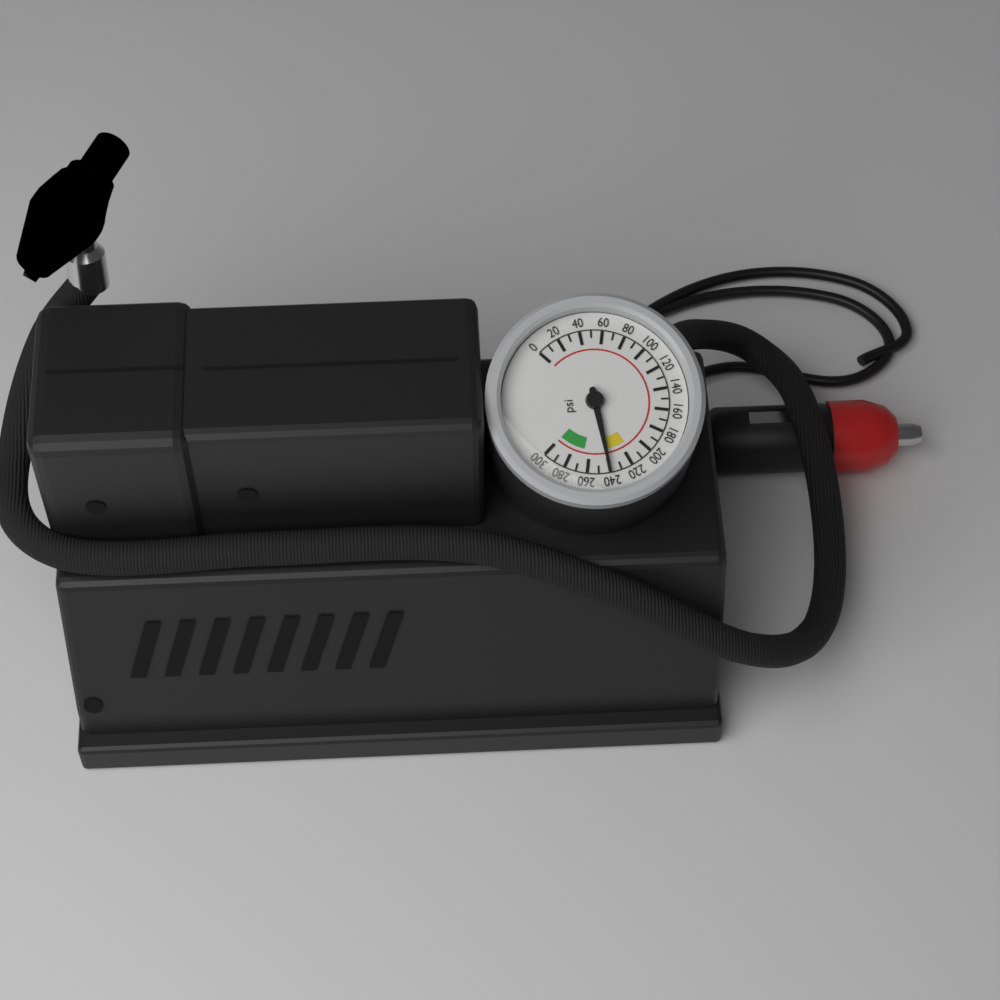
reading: 240 psi
